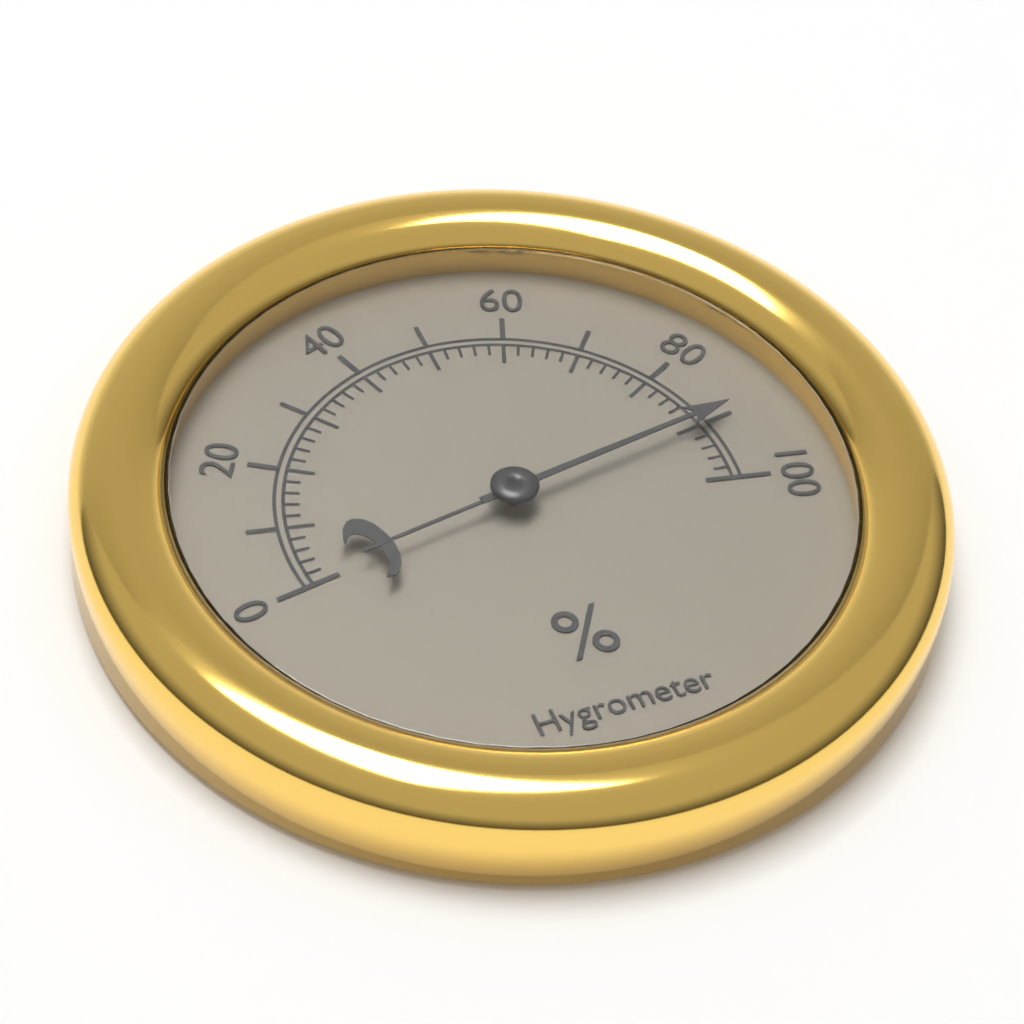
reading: 90 %
